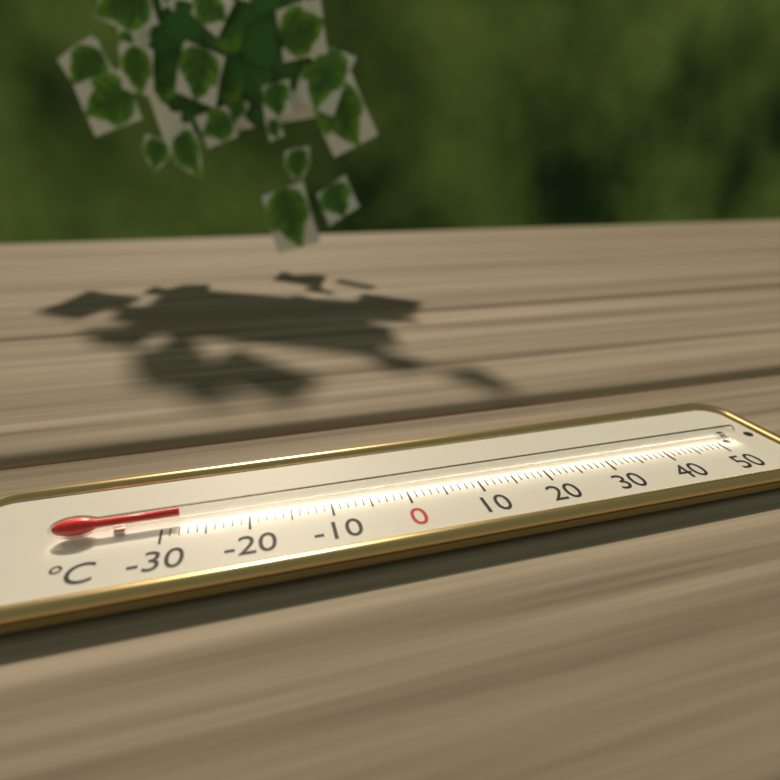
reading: -28 °C
